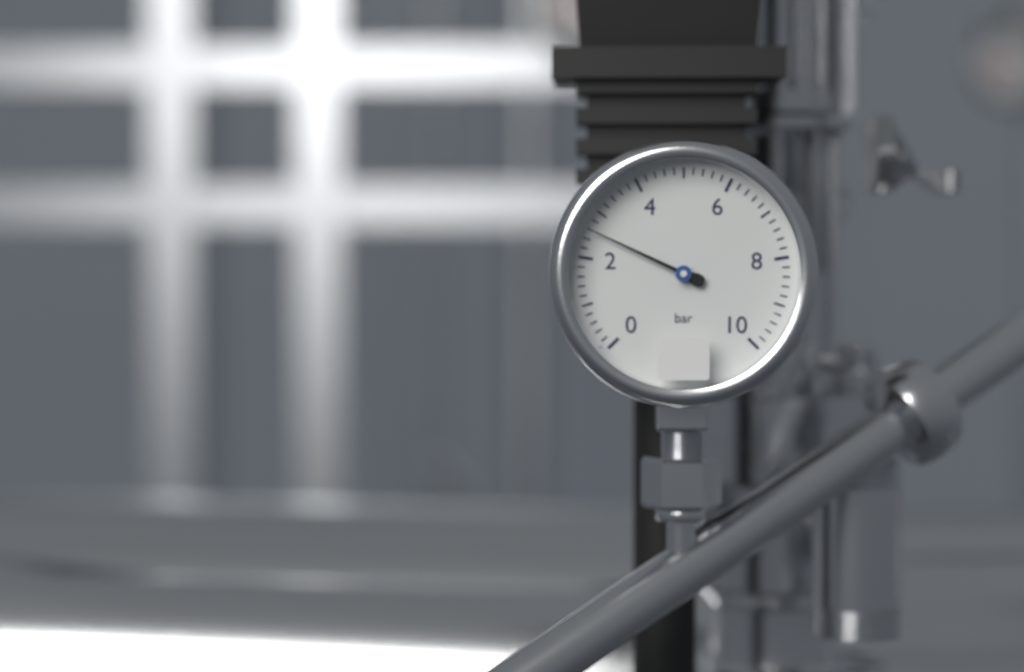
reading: 2.6 bar
